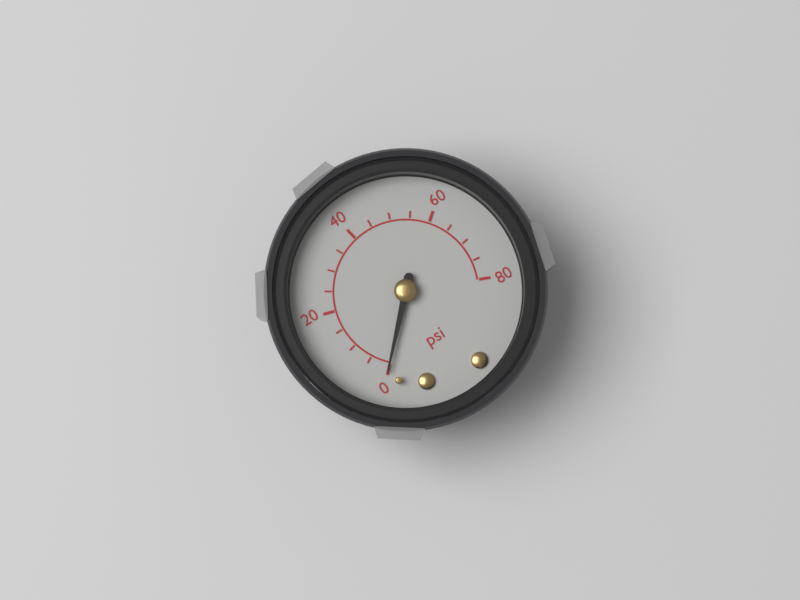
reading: 0 psi
